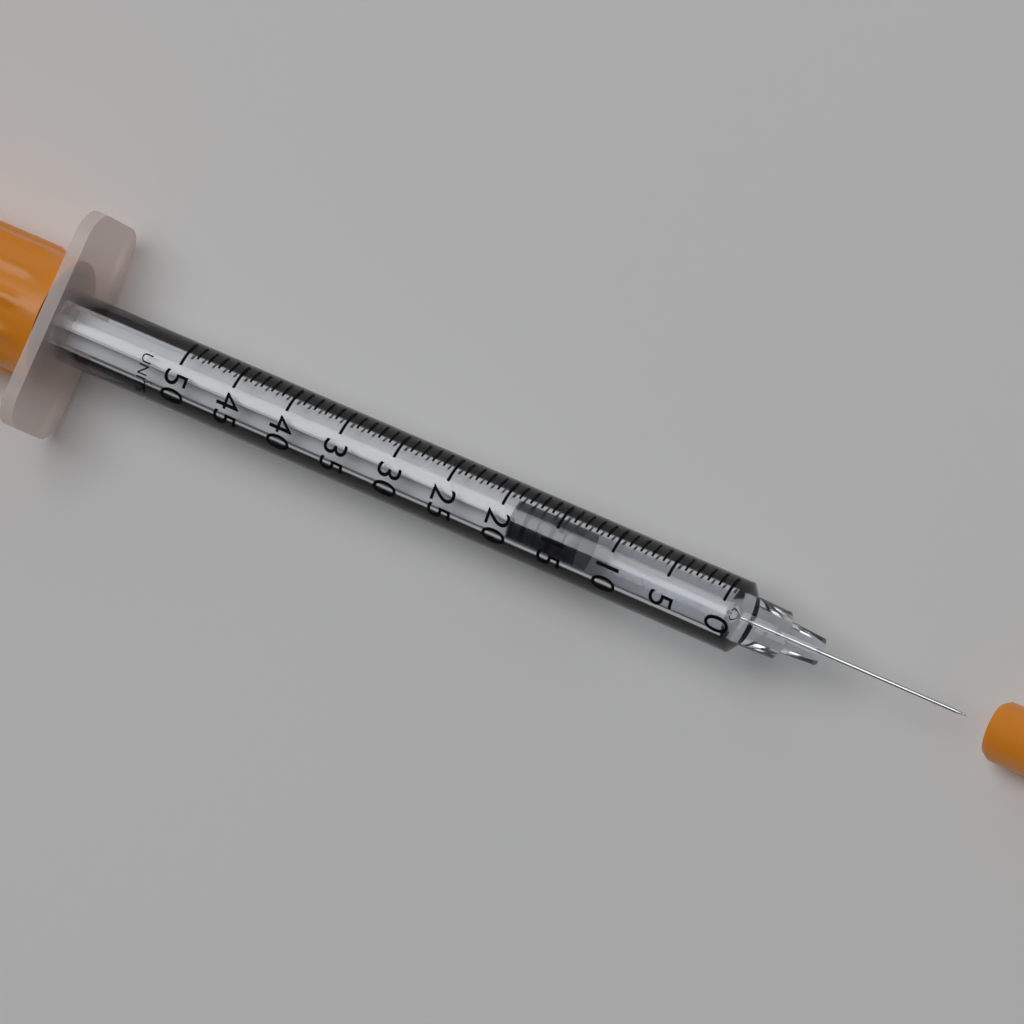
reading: 13 UNITS
